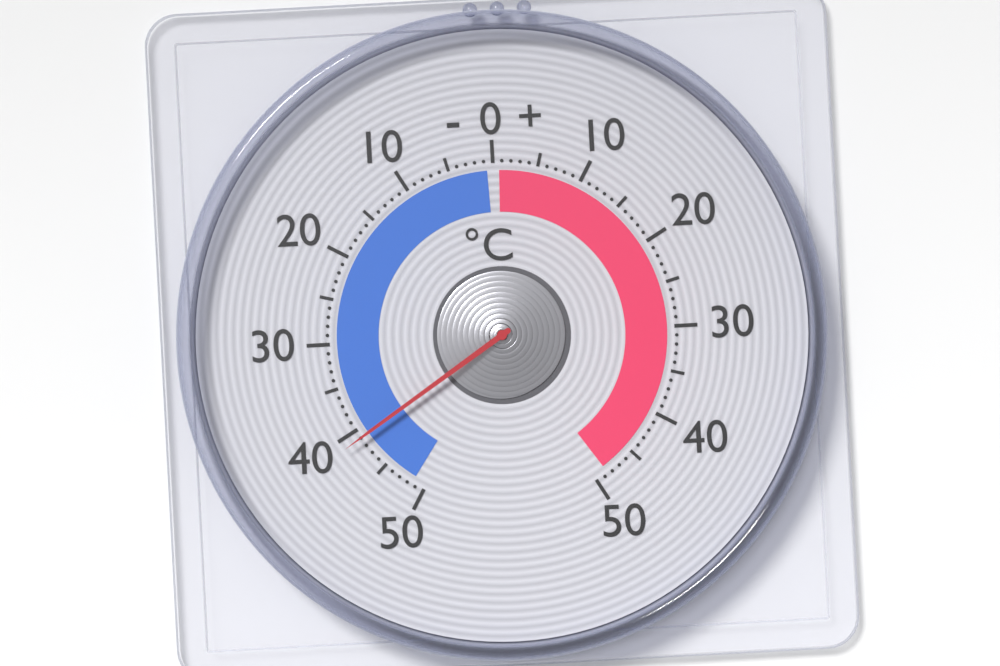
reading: -41 °C
